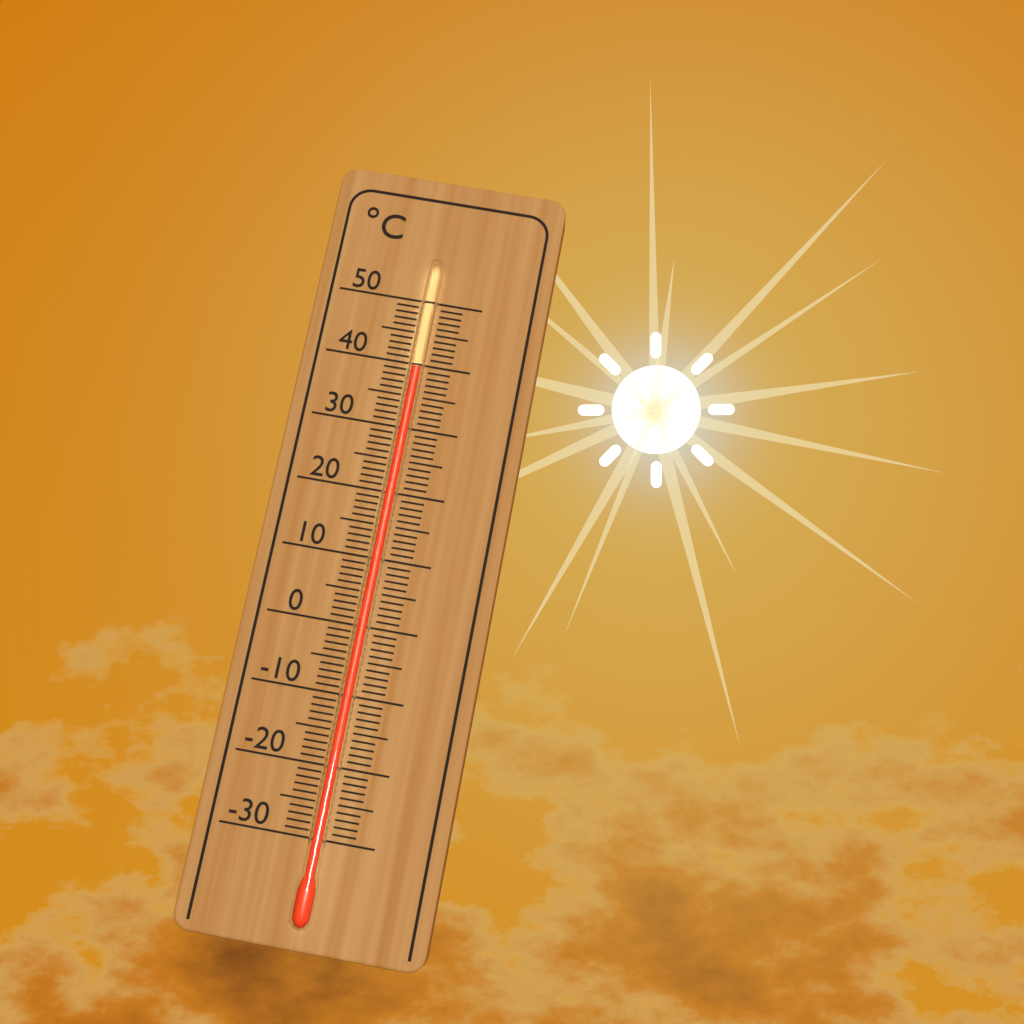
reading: 39 °C
